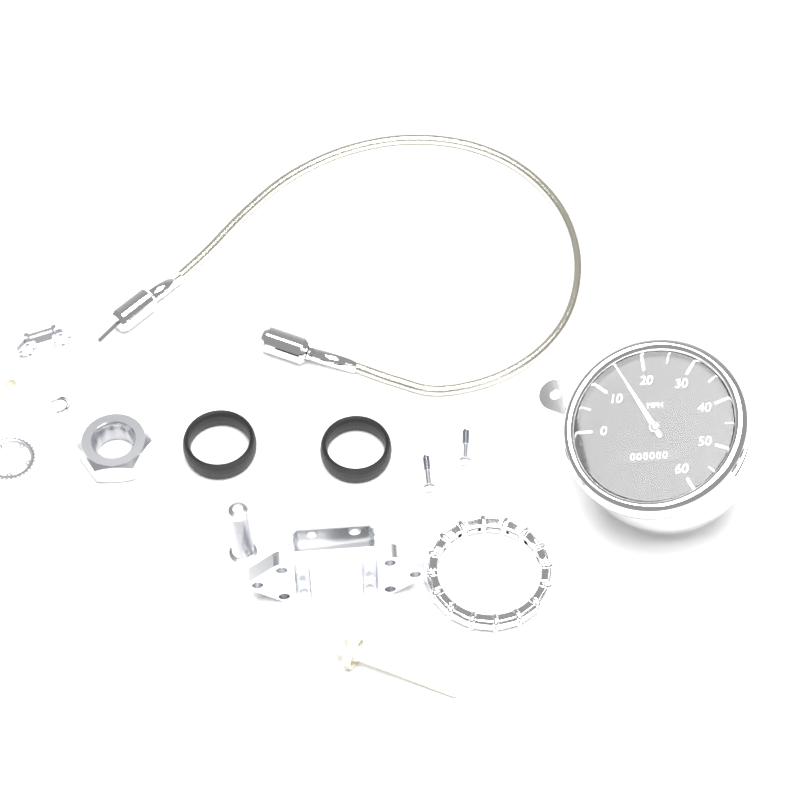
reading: 15 mph
